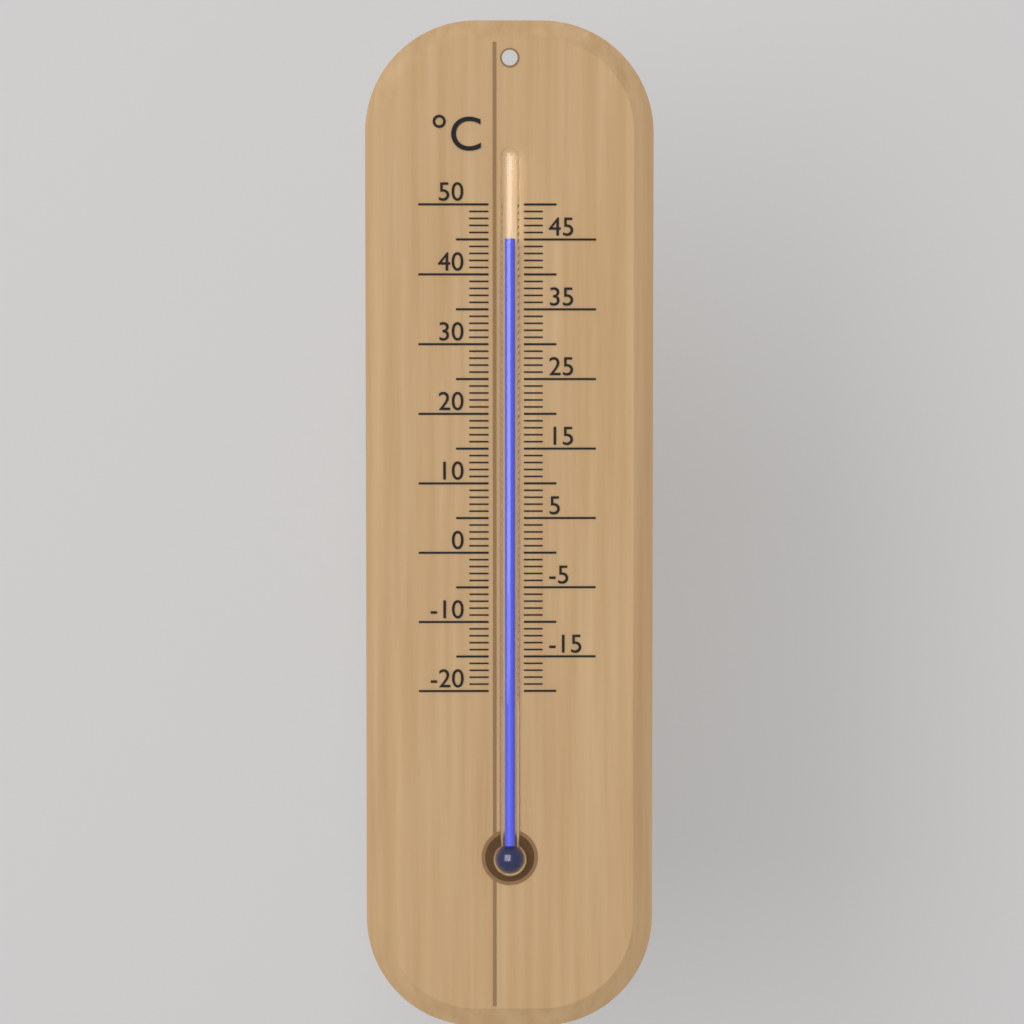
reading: 45 °C
